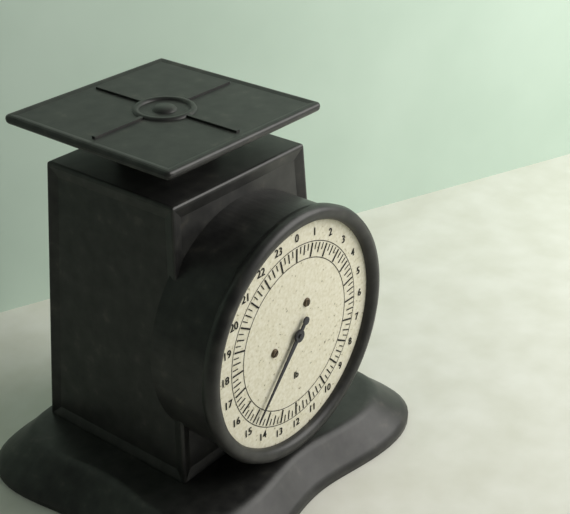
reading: 14.75 lb
